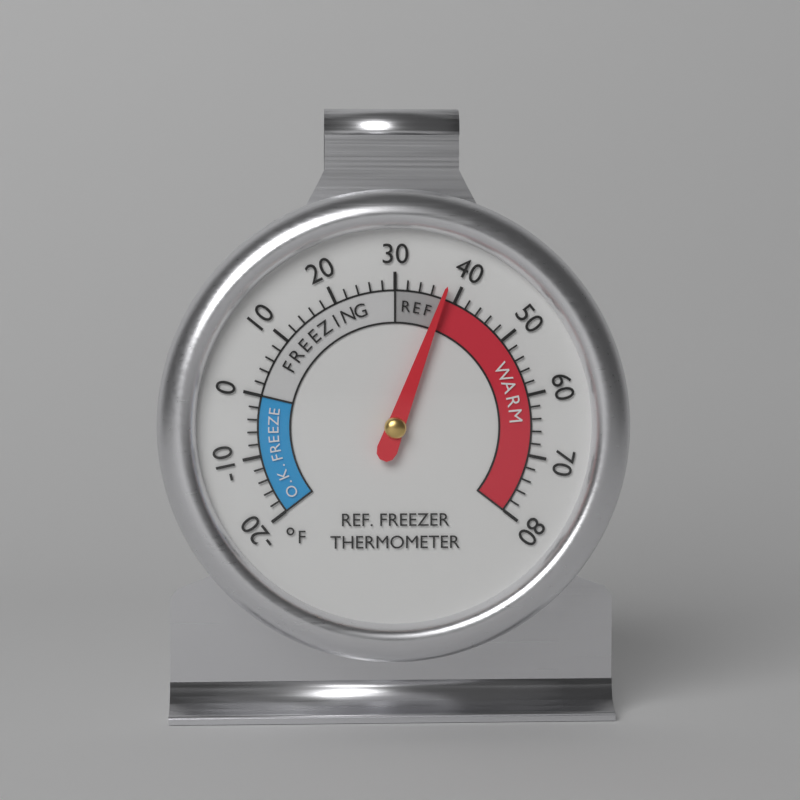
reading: 38 °F
